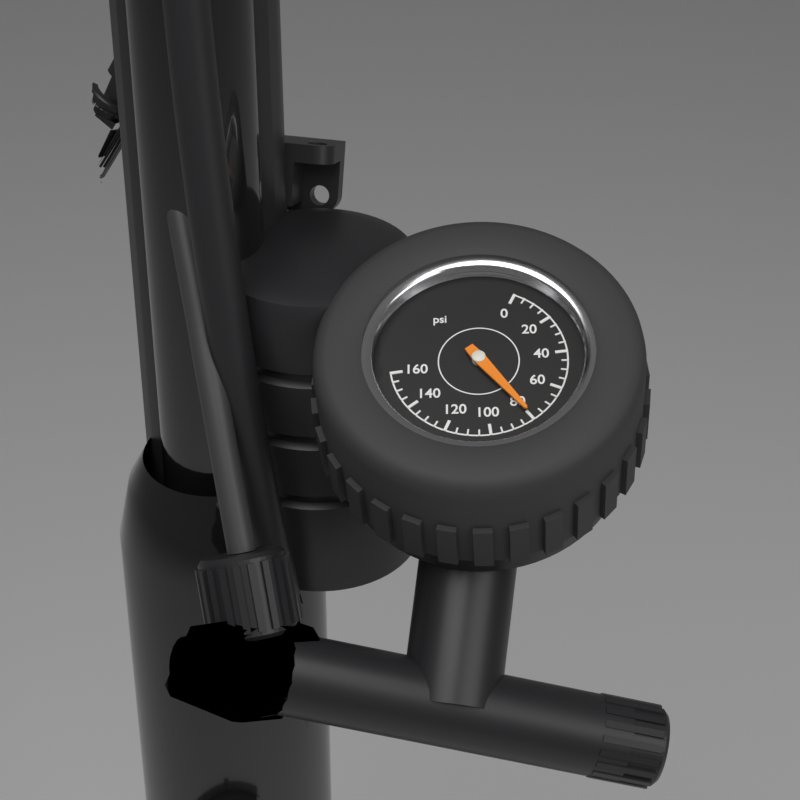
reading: 80 psi
